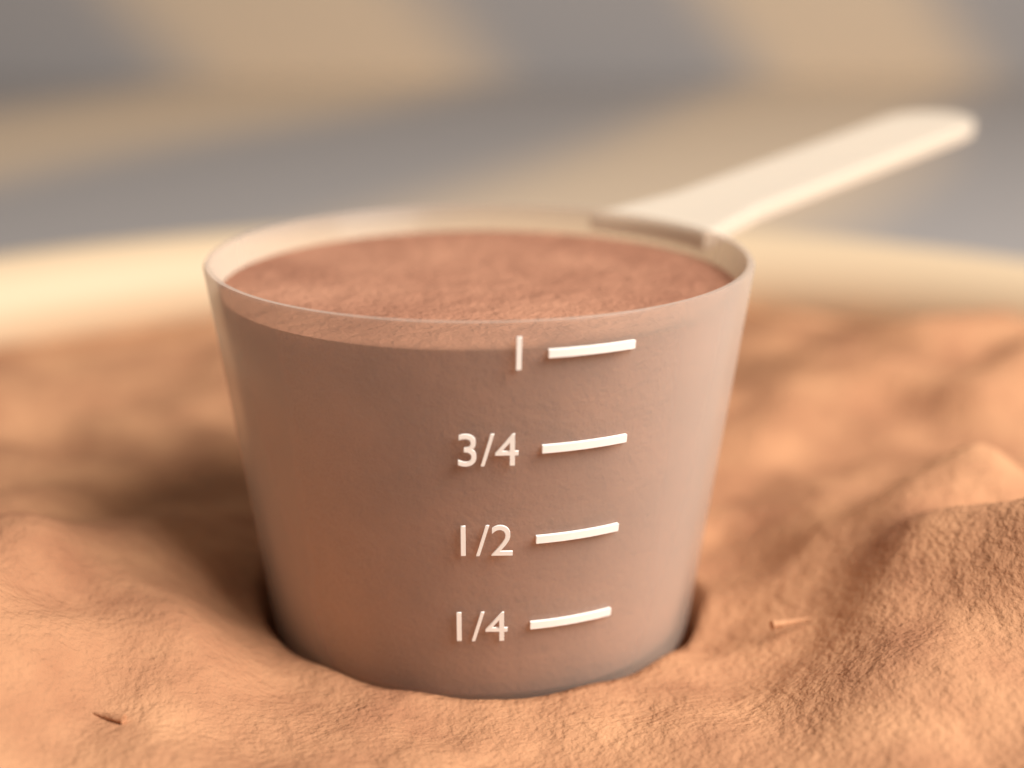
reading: 1.00 (no unit)
